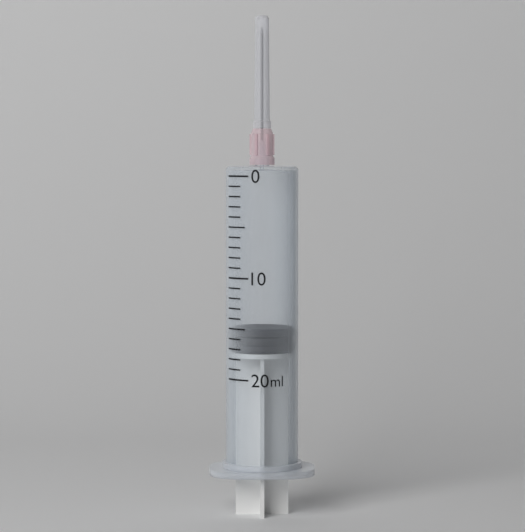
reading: 15 ml
